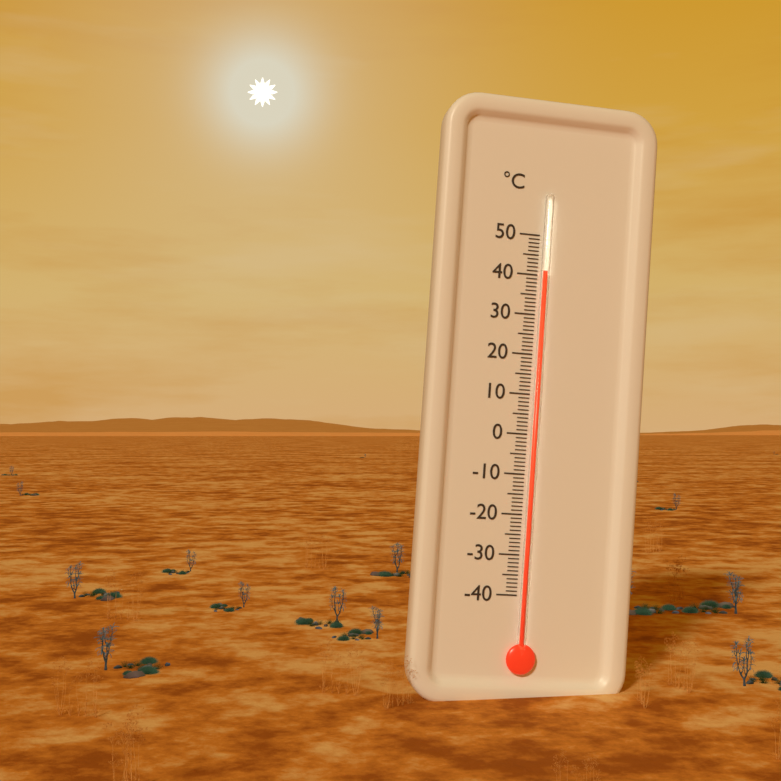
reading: 41 °C
